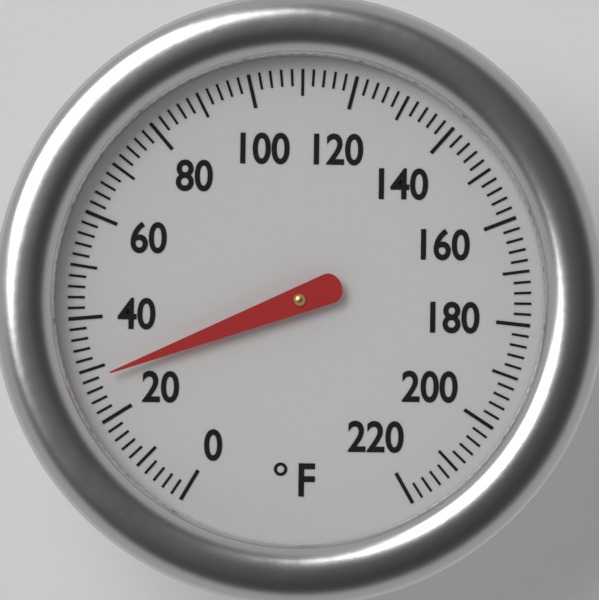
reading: 28 °F
